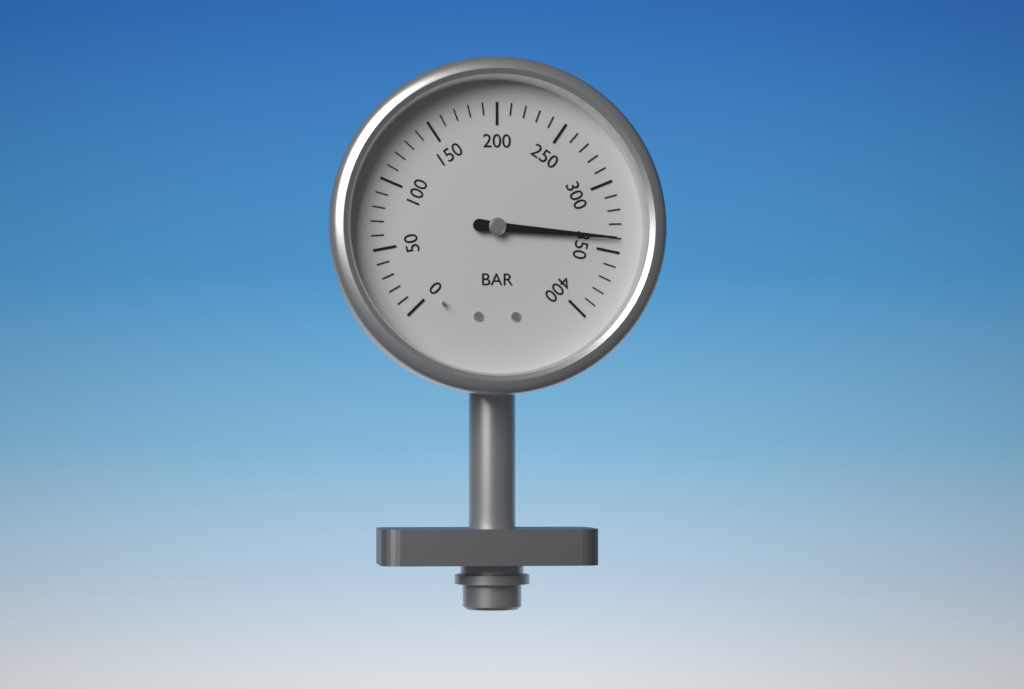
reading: 340 bar
